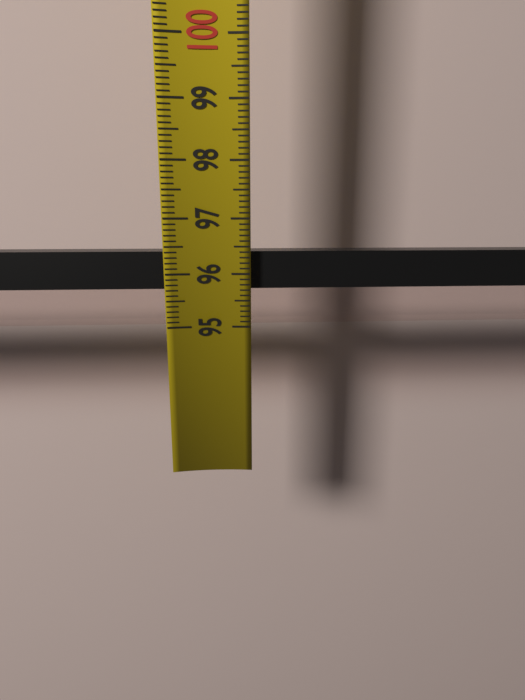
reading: 96.4 (no unit)
